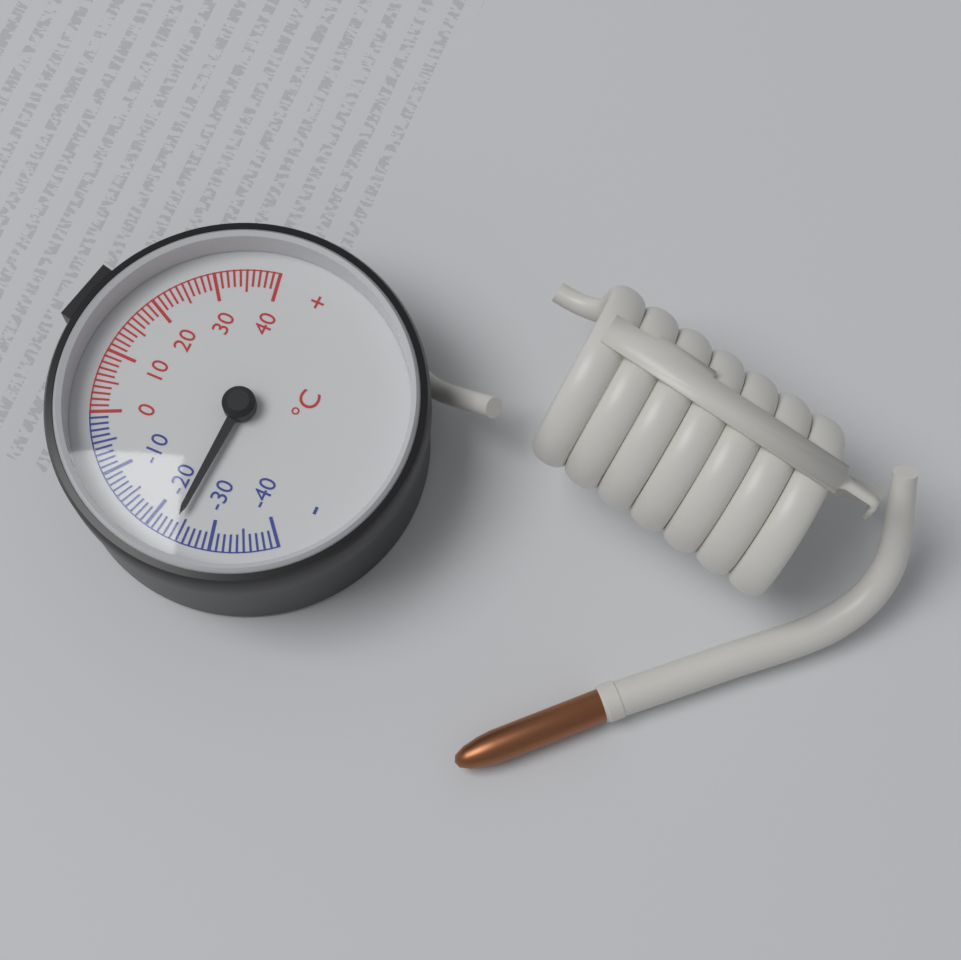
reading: -24 °C
